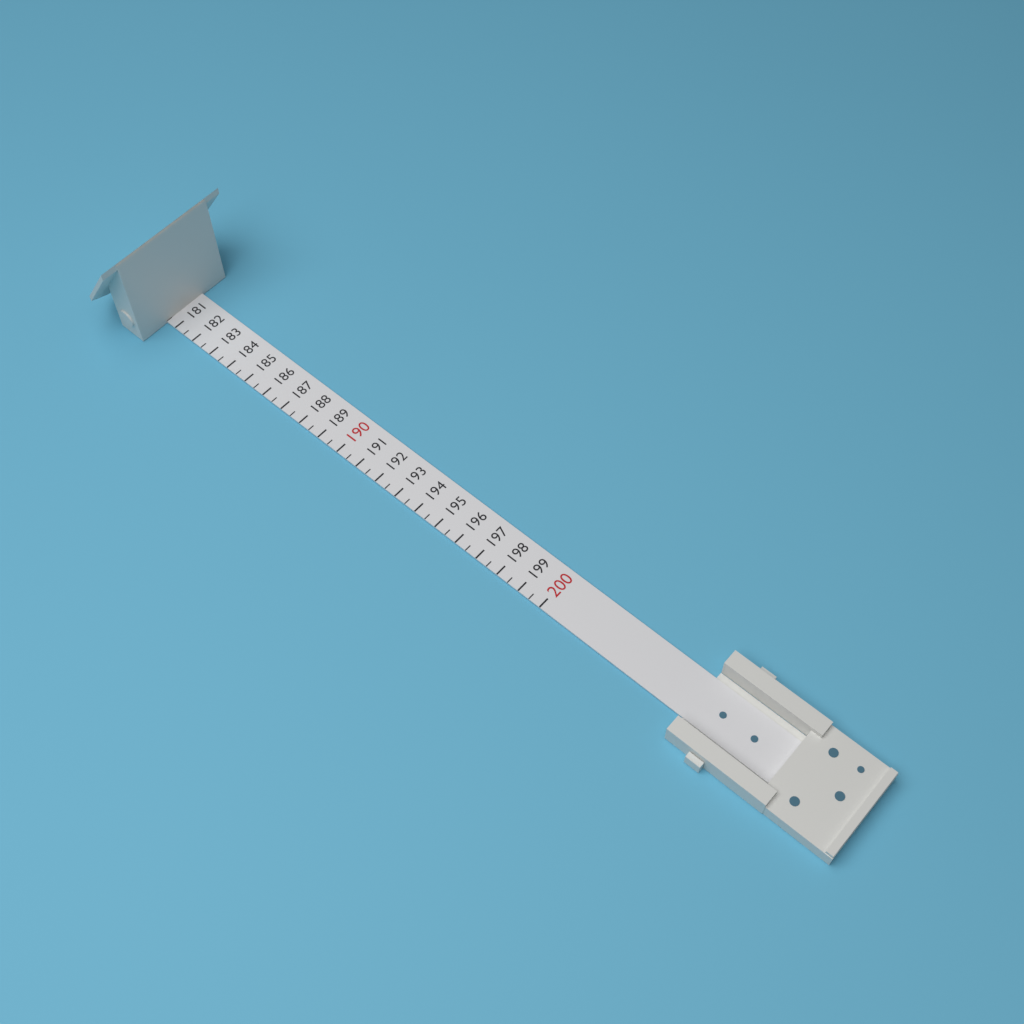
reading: 180.5 (no unit)
